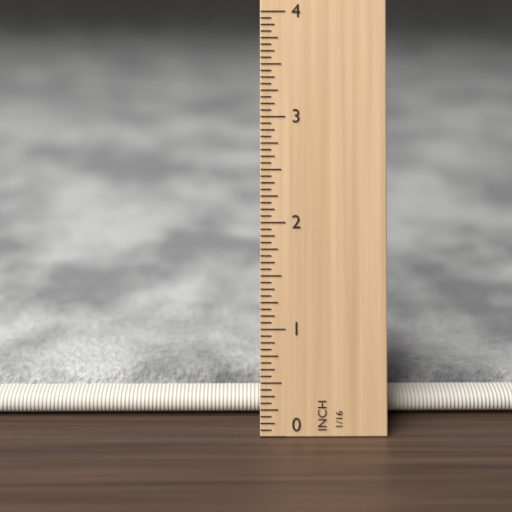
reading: 0.3750 in
